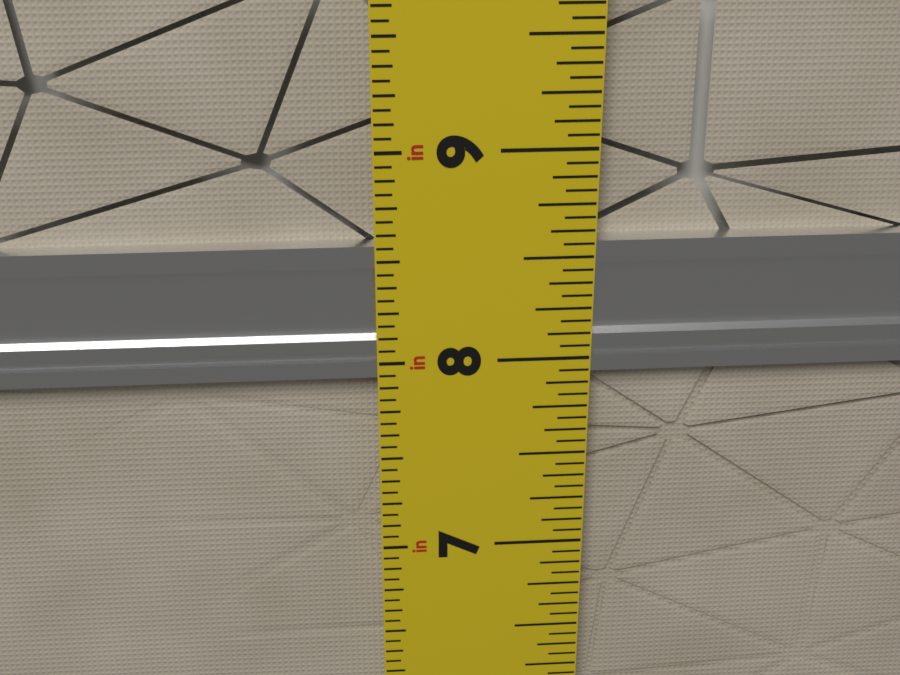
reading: 8.5625 in
